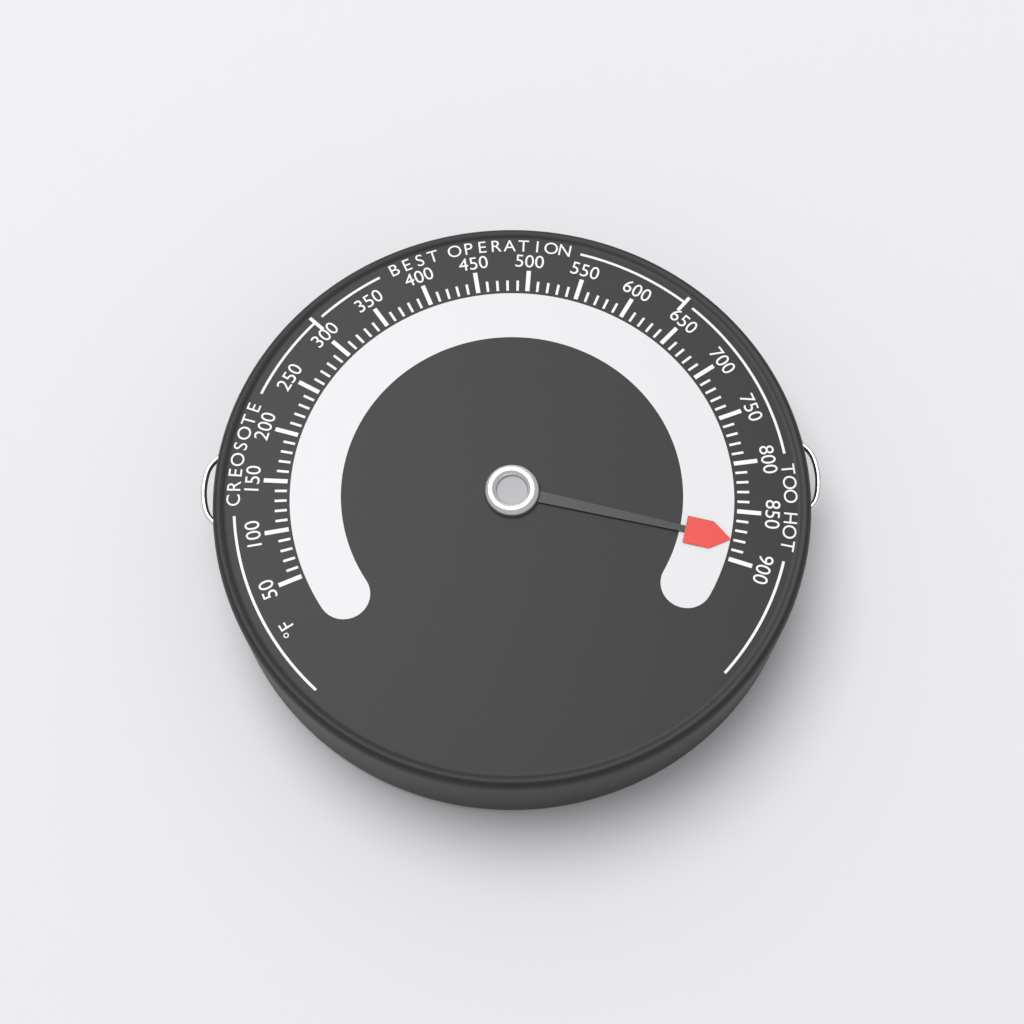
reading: 880 °F
